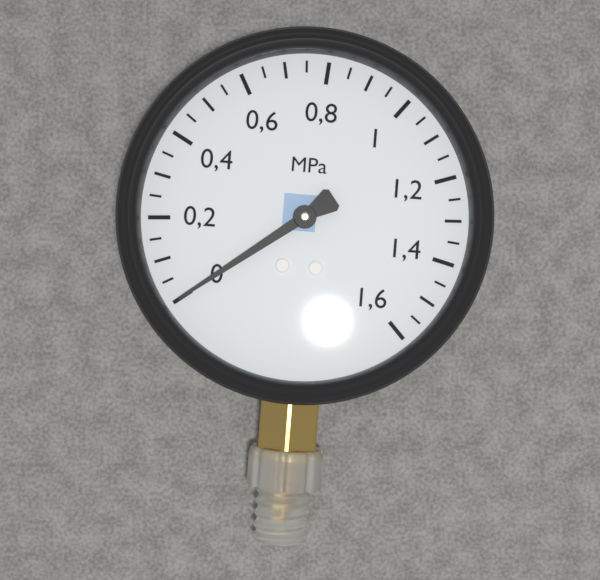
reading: 0.00 MPa
